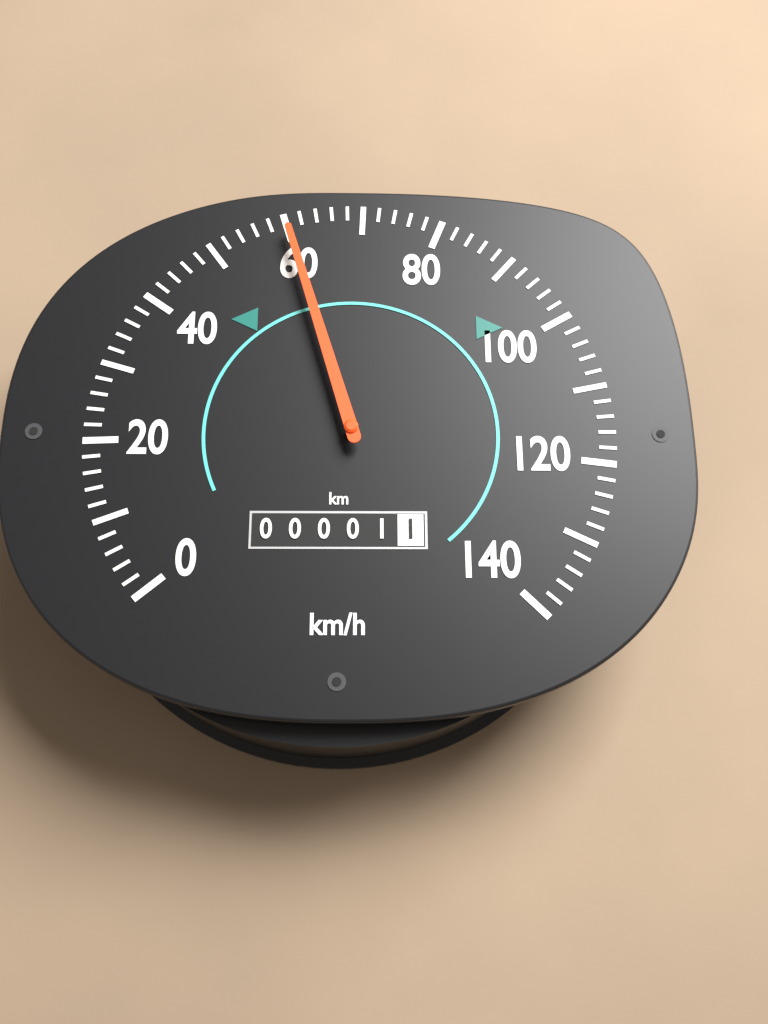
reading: 60 km/h
